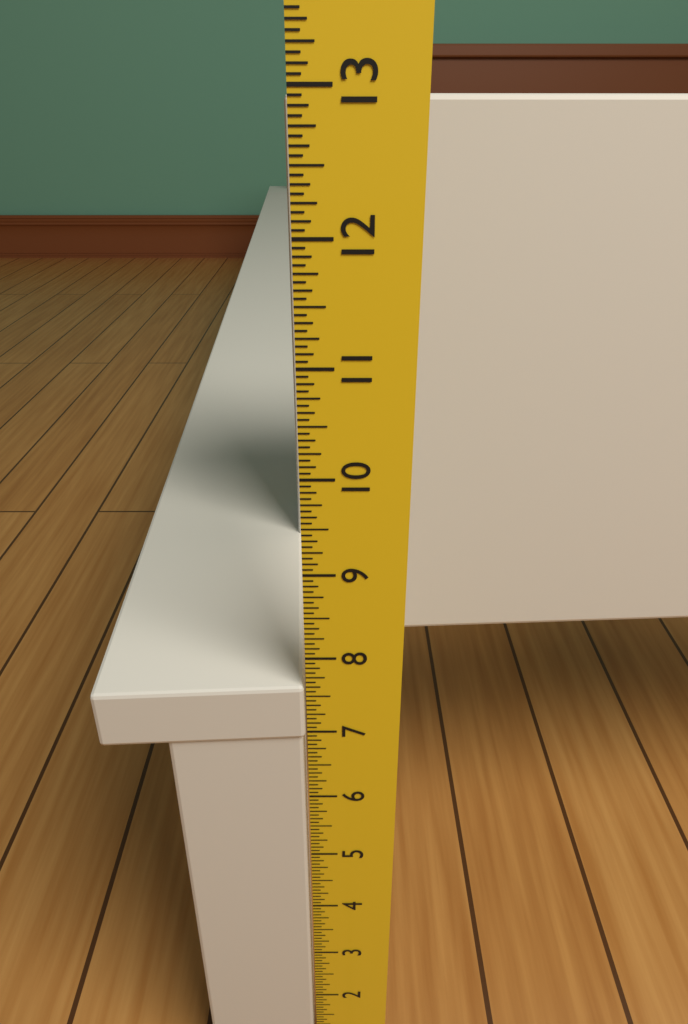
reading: 7.6250 in
